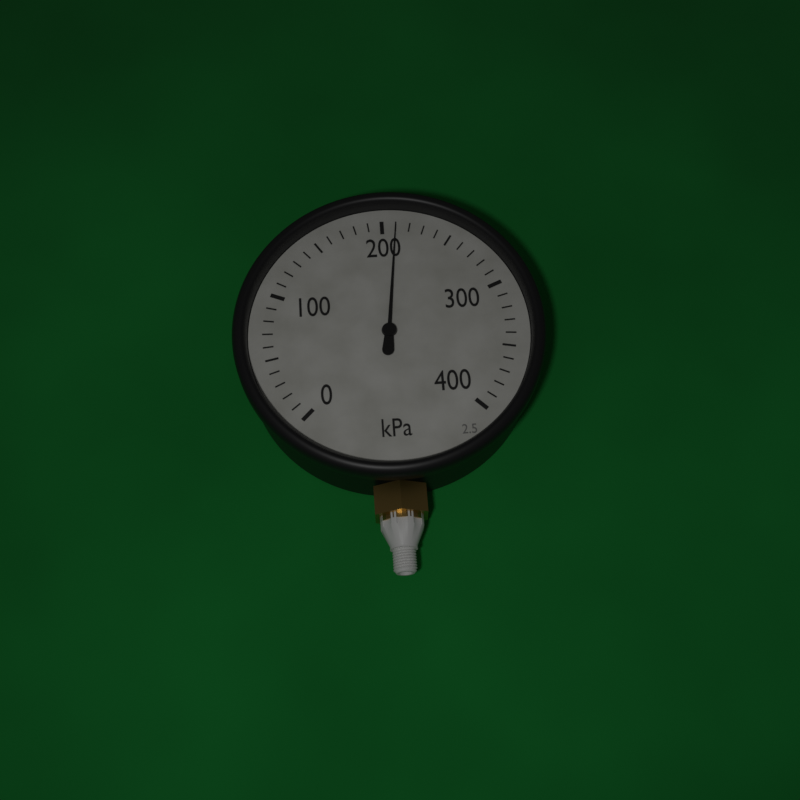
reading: 210 kPa
